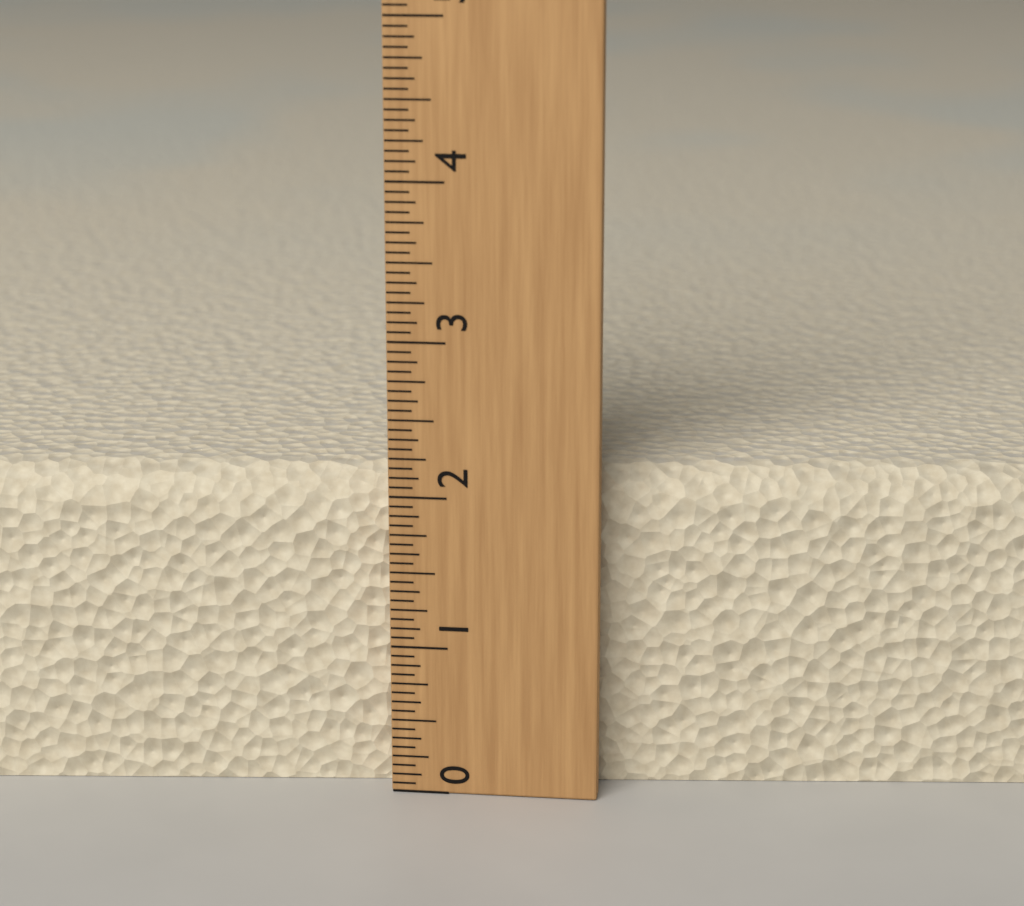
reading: 2.1250 (no unit)
